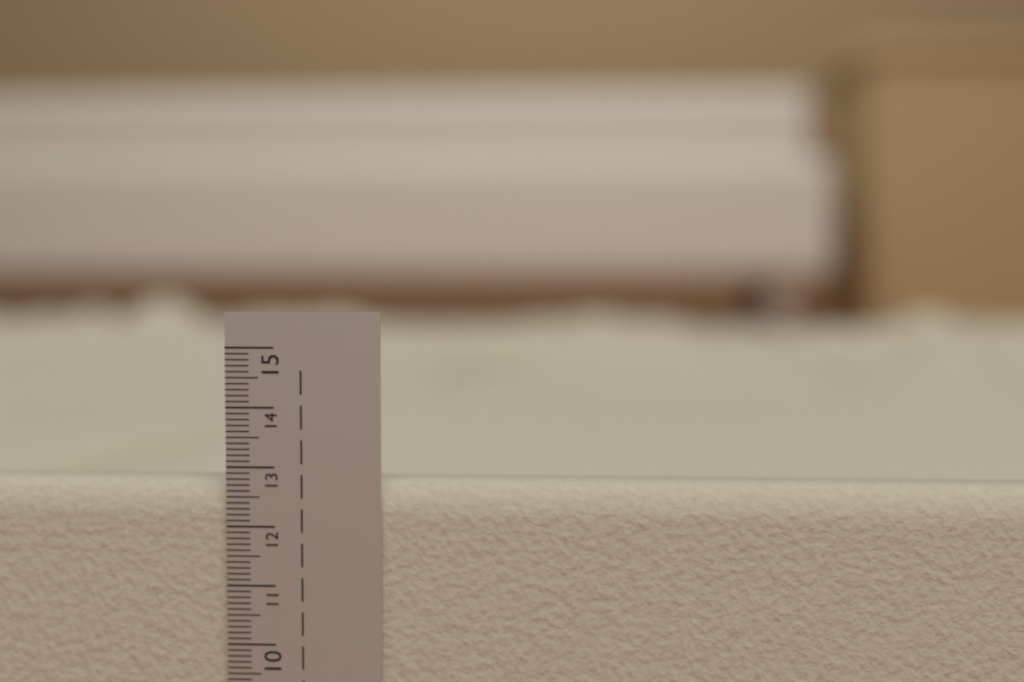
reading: 12.7 cm
